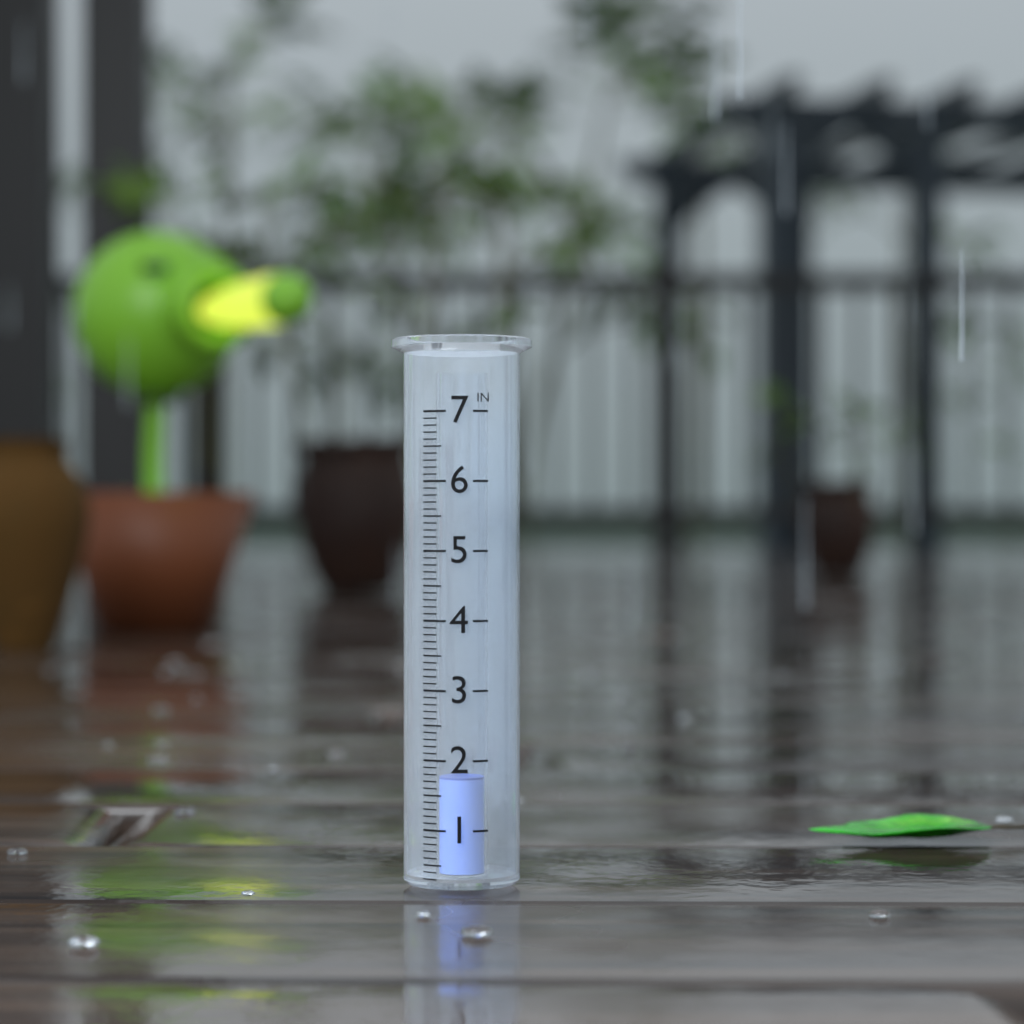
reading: 1.7 in
